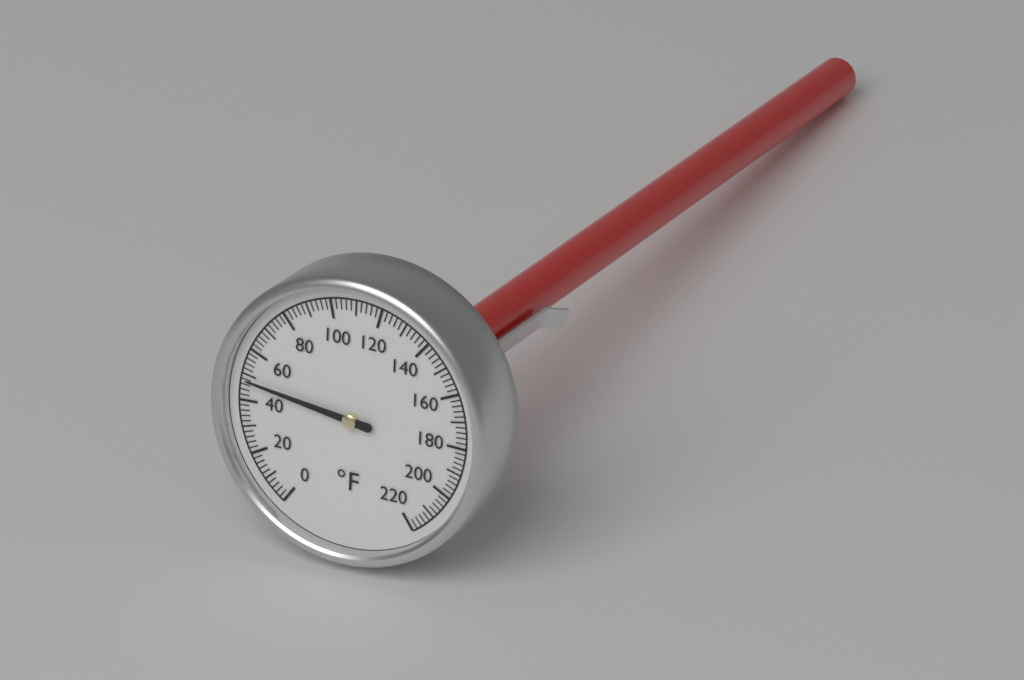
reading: 48 °F
